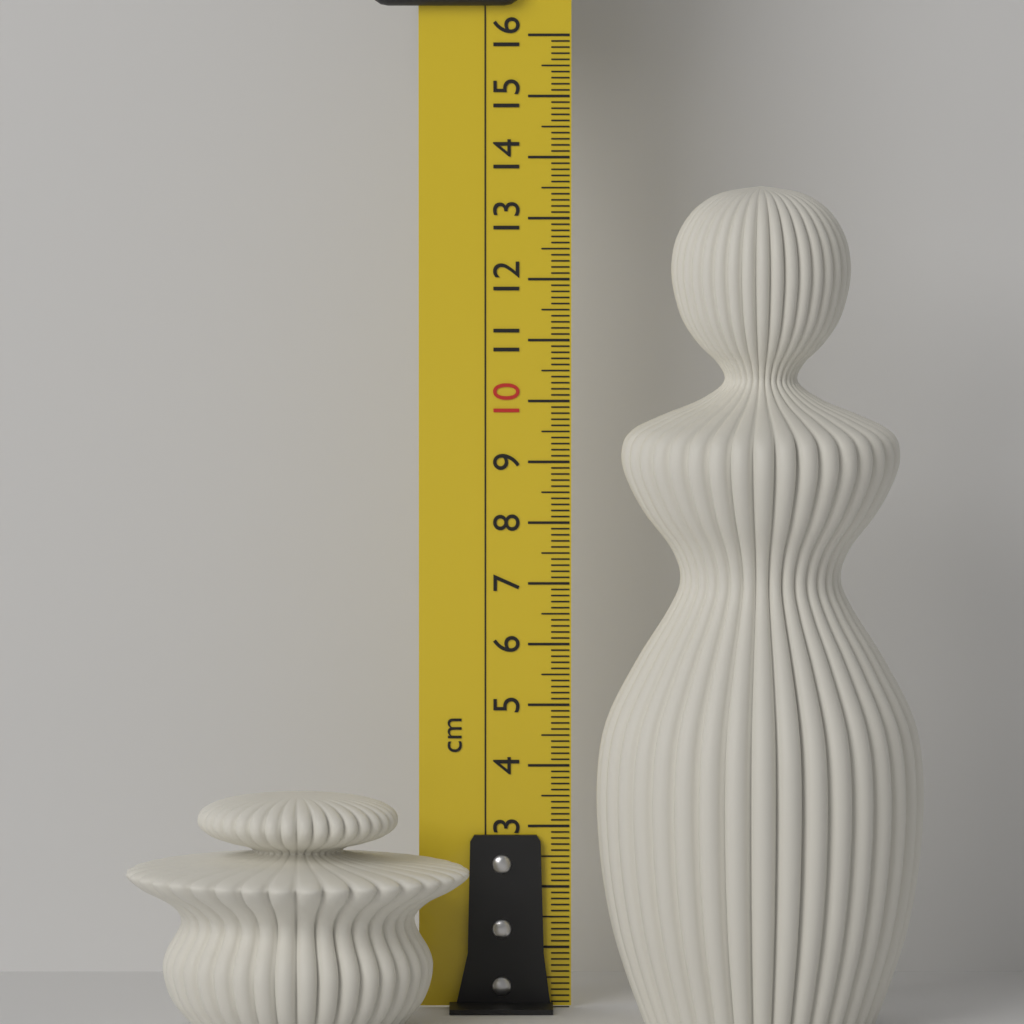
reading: 3.8 cm
